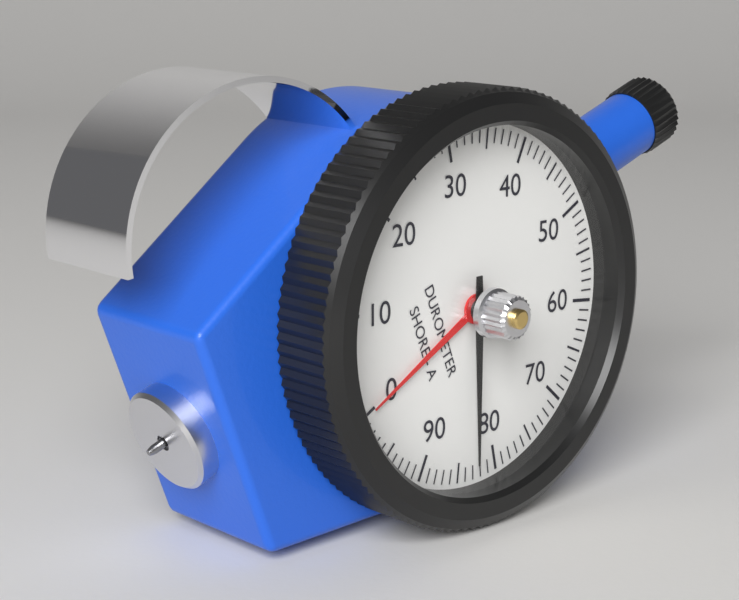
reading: 83 Shore A
